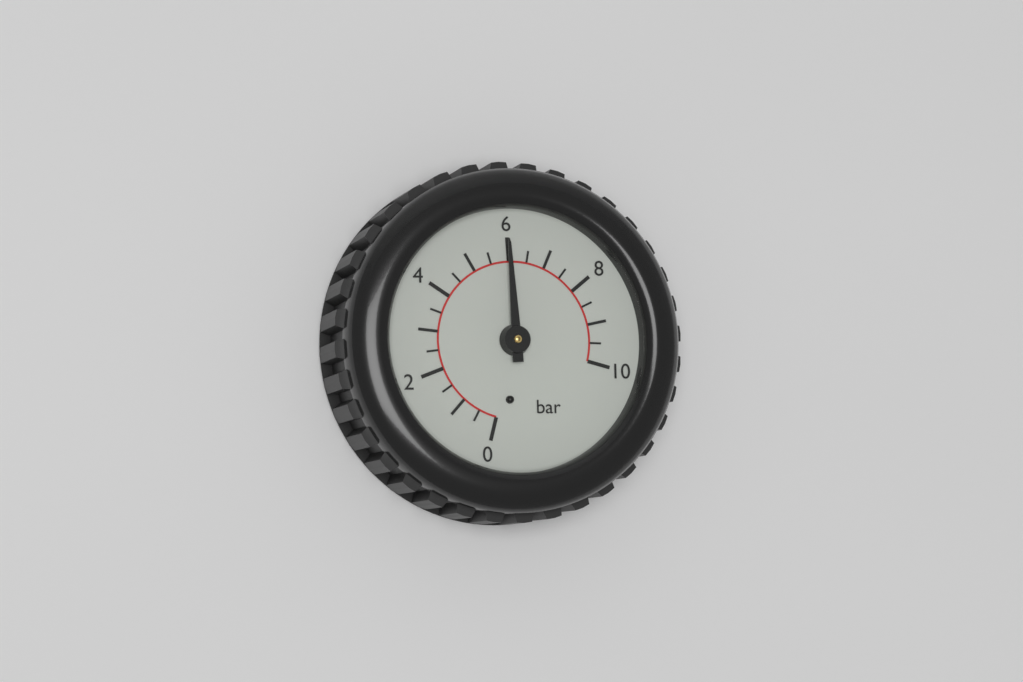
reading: 6.0 bar
